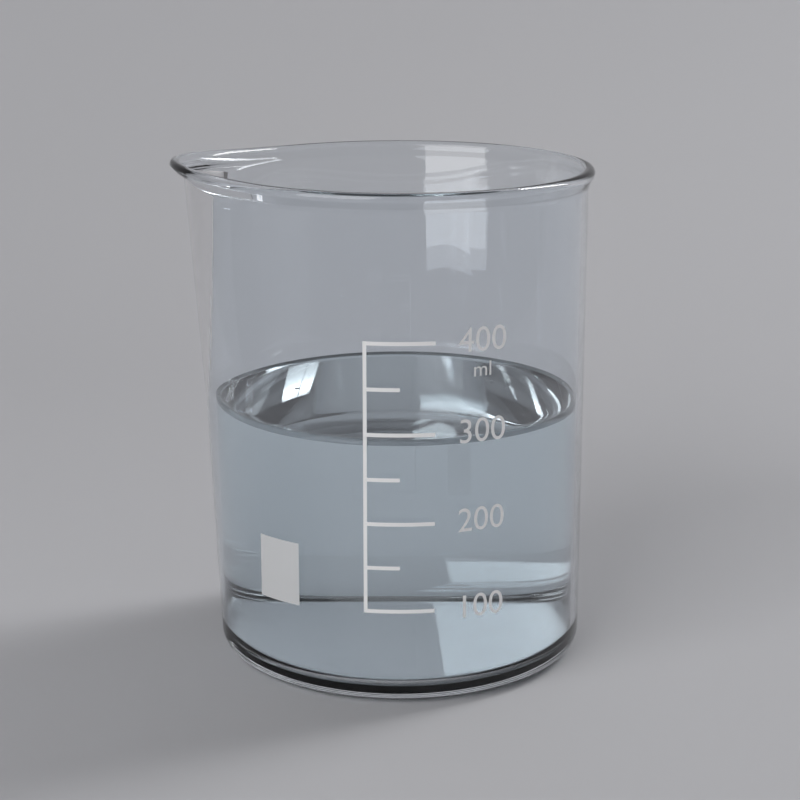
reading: 290 ml
